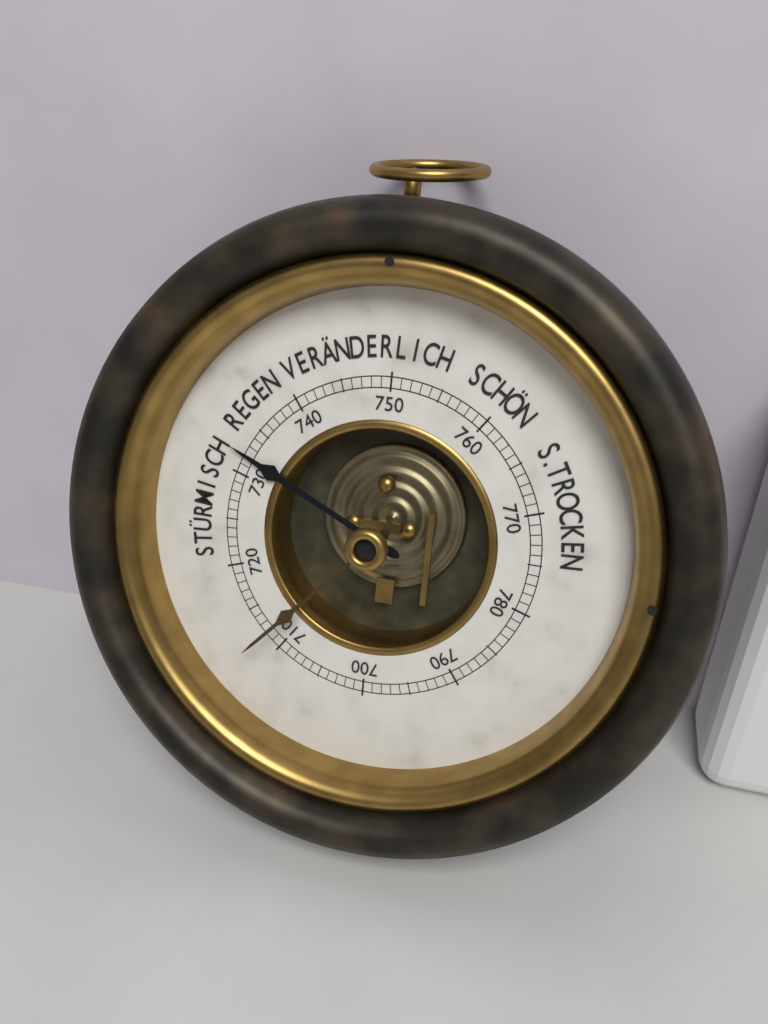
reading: 732 mmHg
